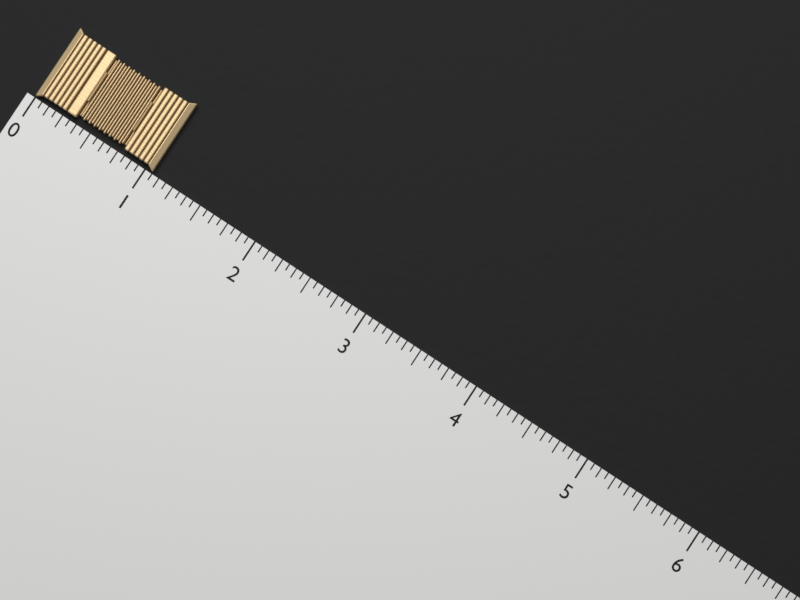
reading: 1.0625 (no unit)
